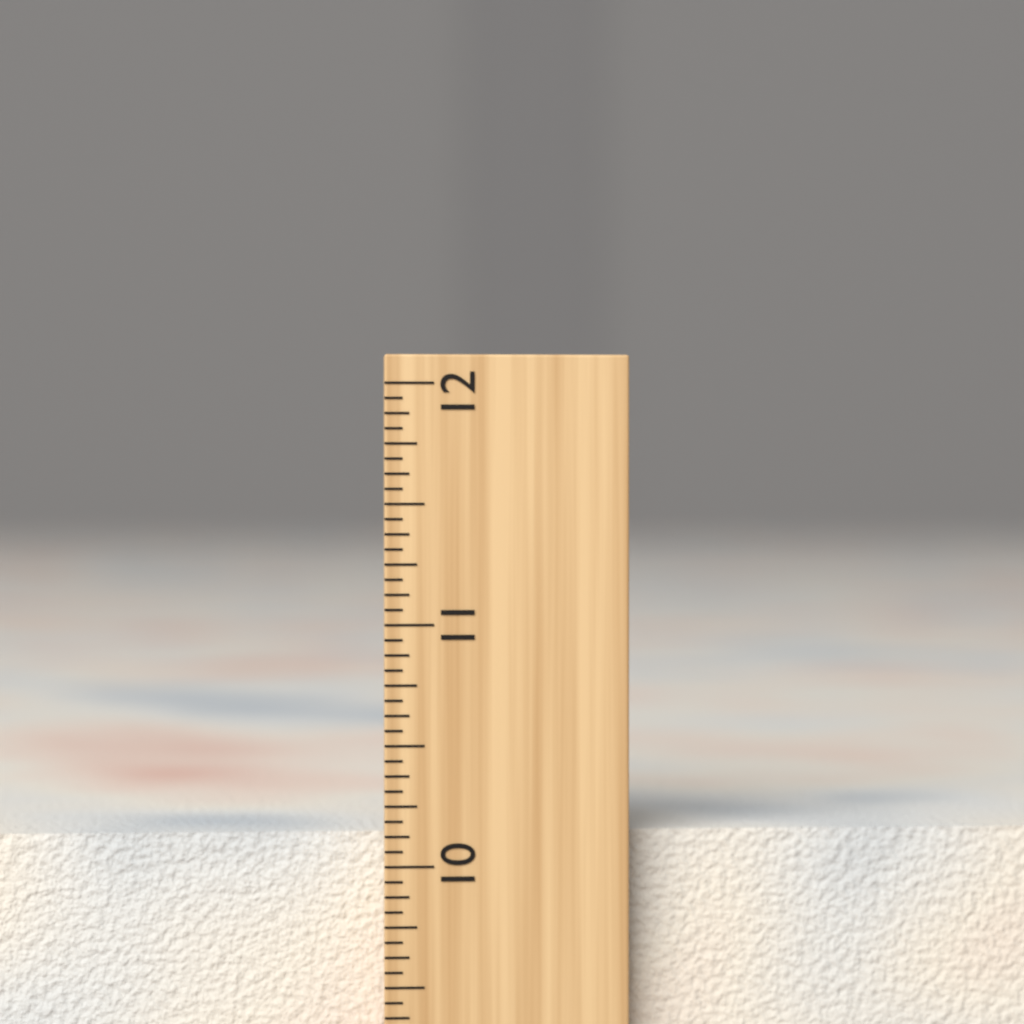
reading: 10.1250 inch
